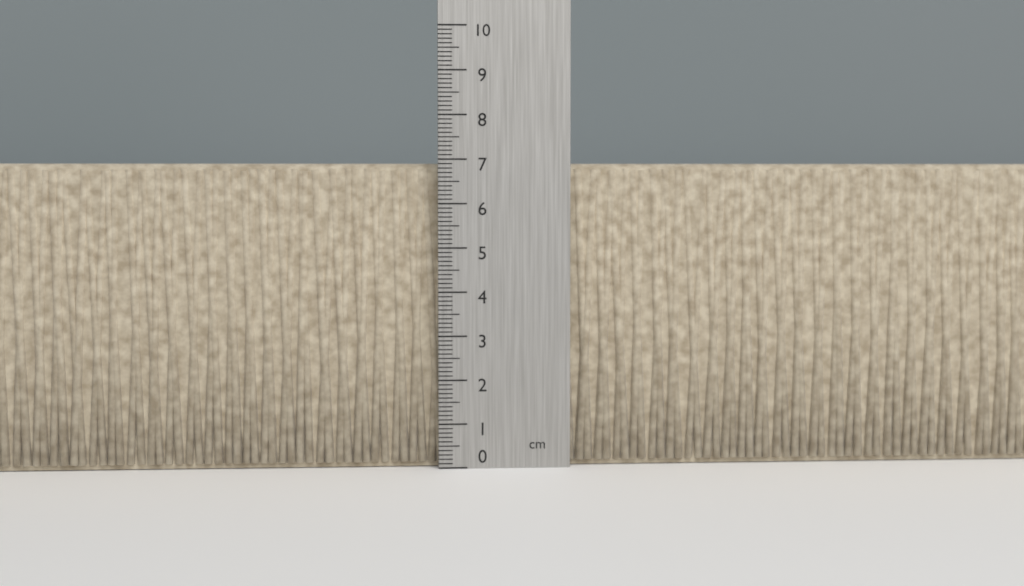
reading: 6.9 cm
